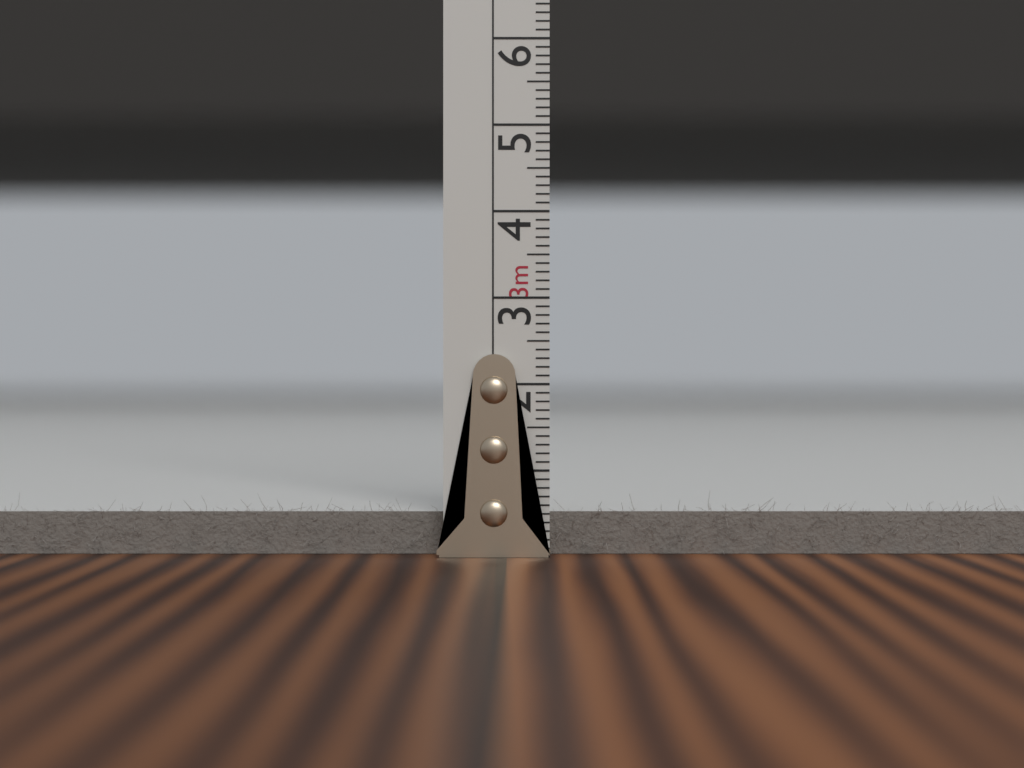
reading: 0.5 cm
